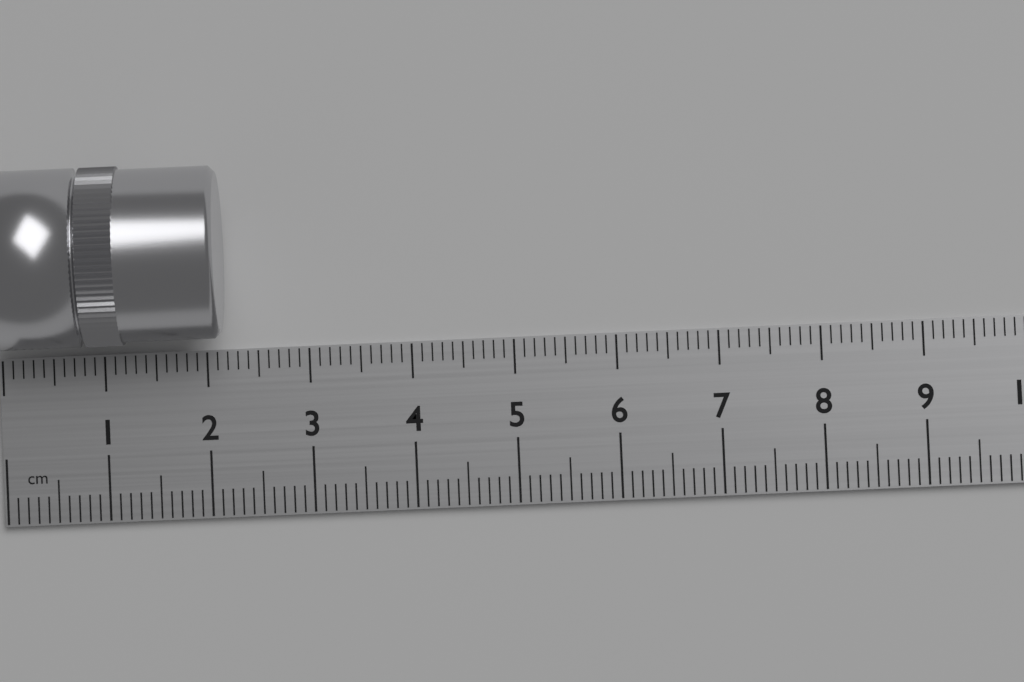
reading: 2.2 cm
